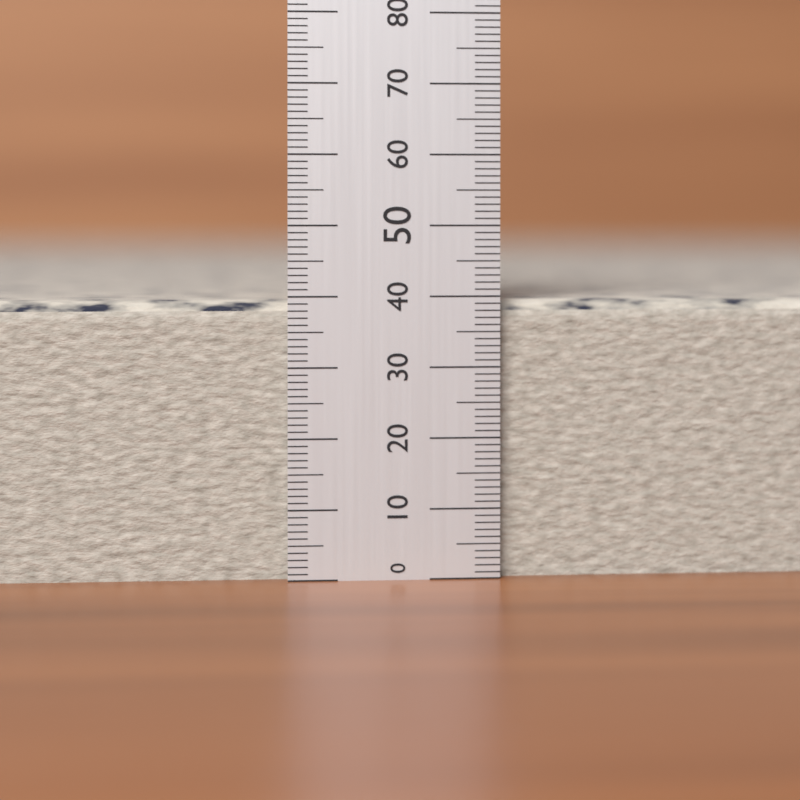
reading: 40 (no unit)
